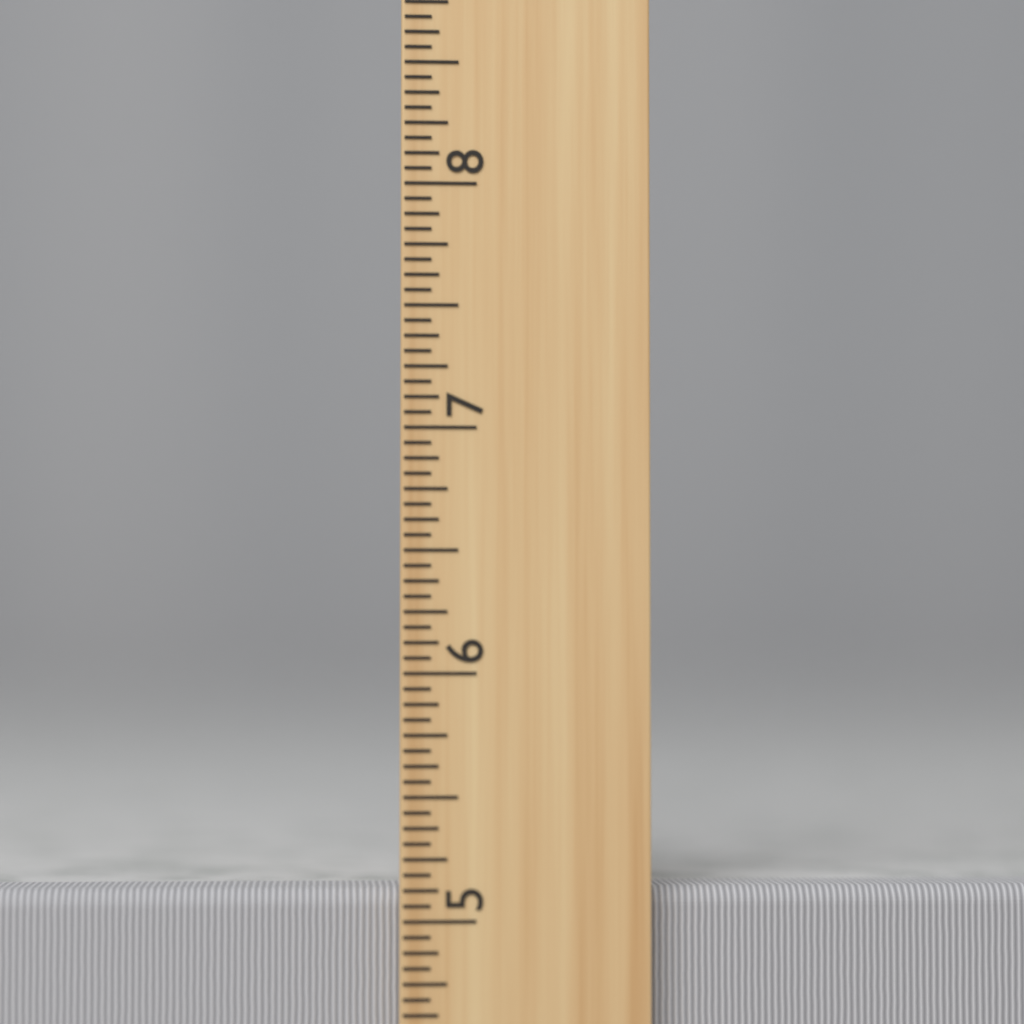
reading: 5.1250 inch
